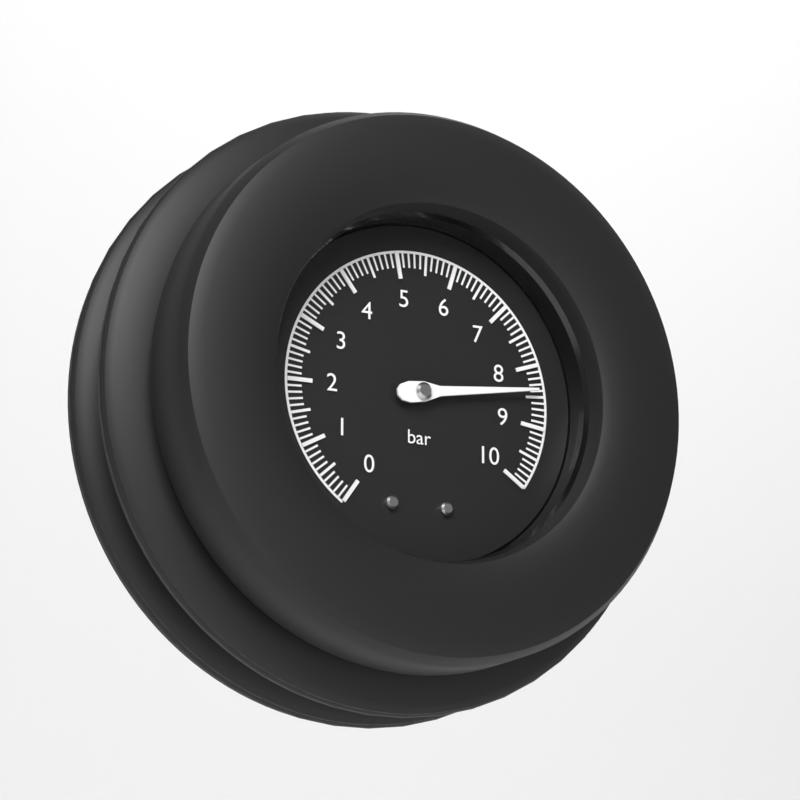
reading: 8.4 bar
